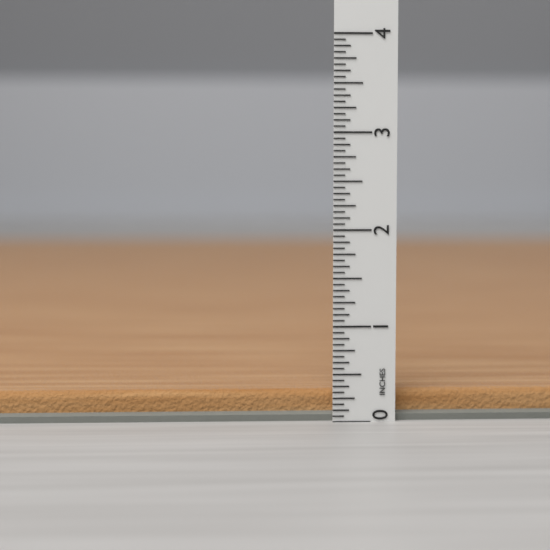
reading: 0.3125 in
